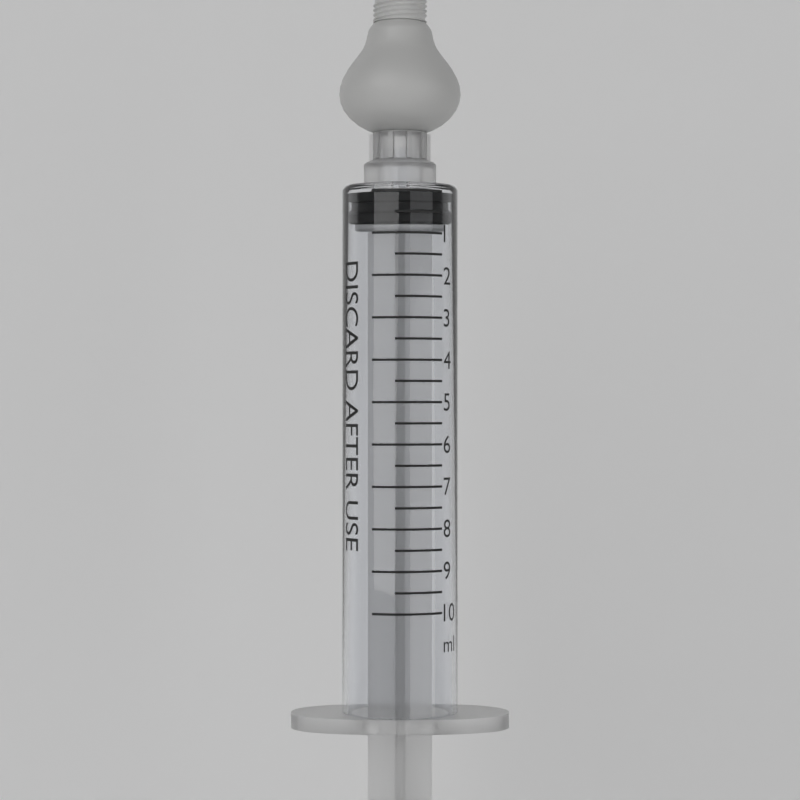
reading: 0.0 ml
